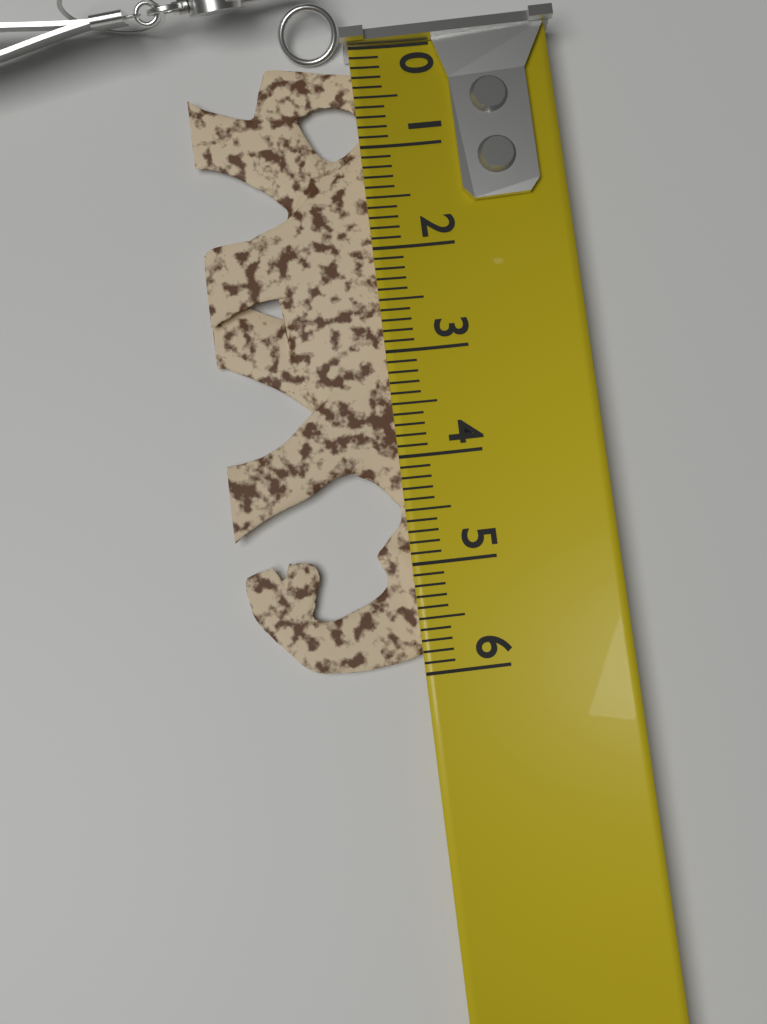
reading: 5.9 (no unit)
